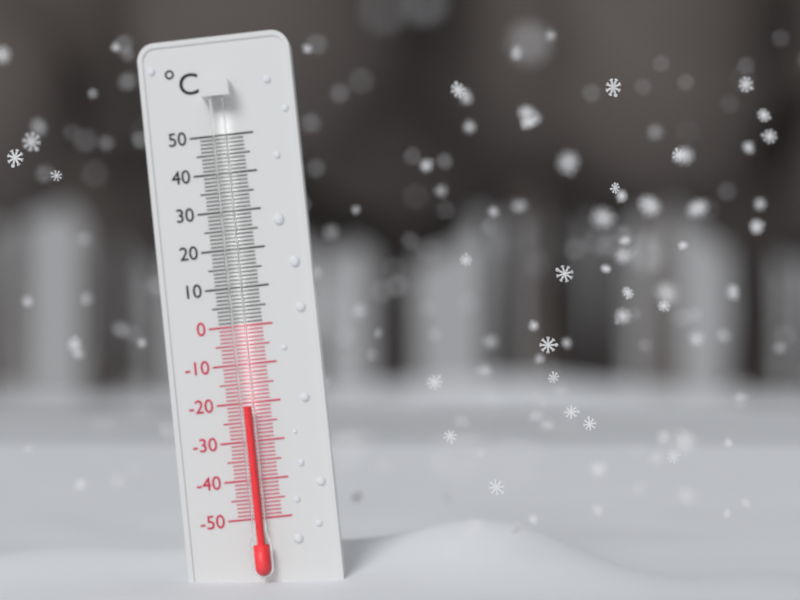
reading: -21 °C
